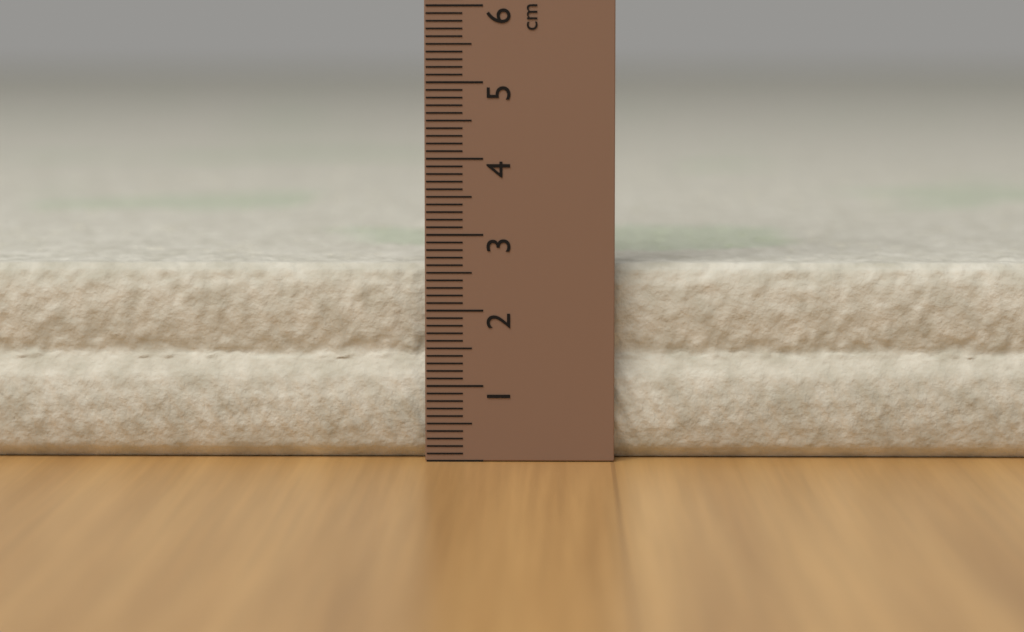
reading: 2.6 cm
